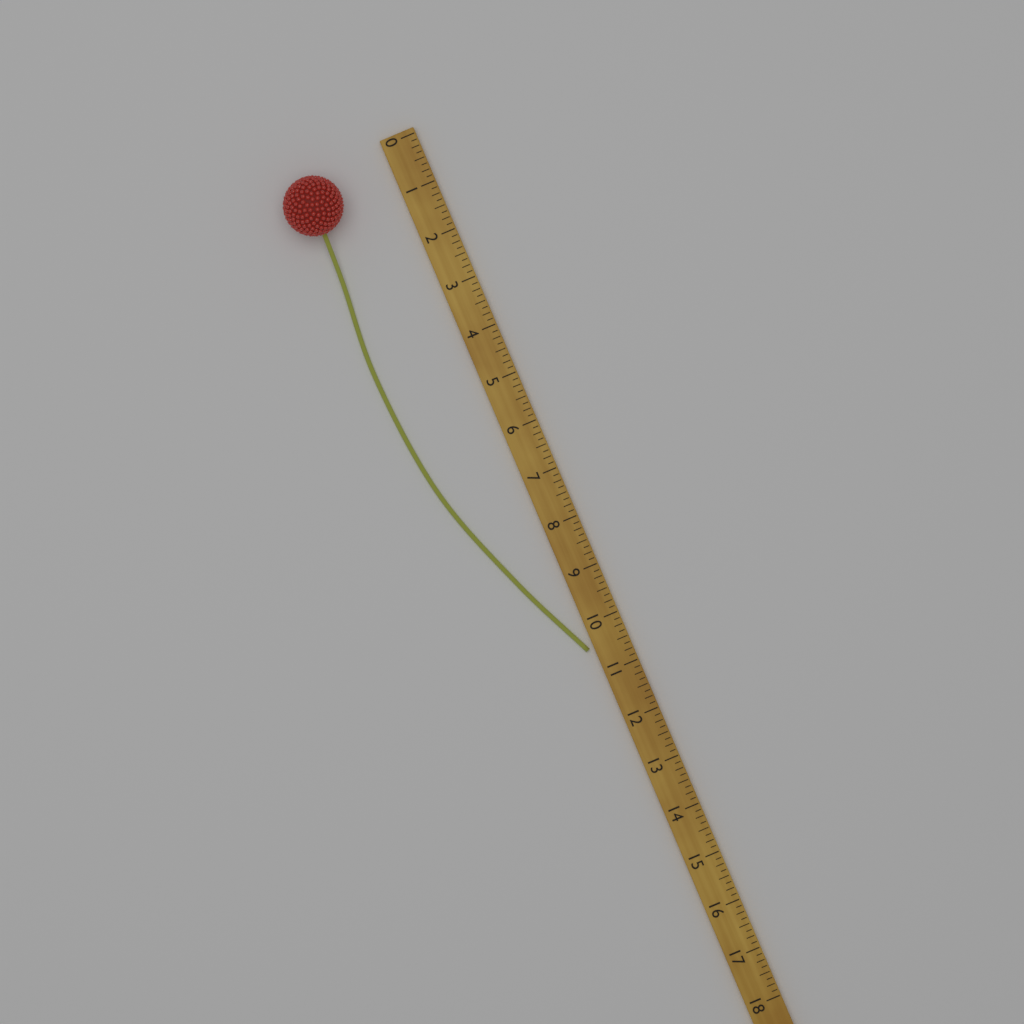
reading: 10.500 (no unit)
